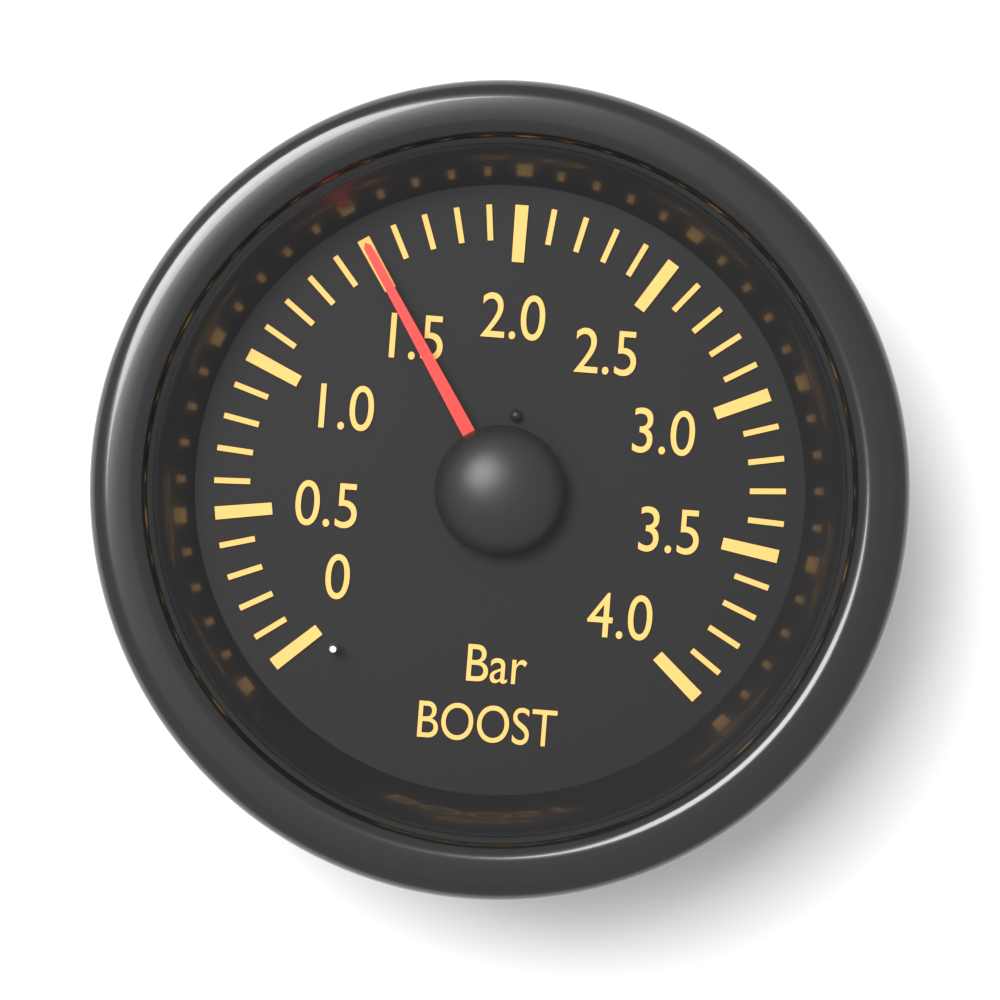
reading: 1.5 bar
